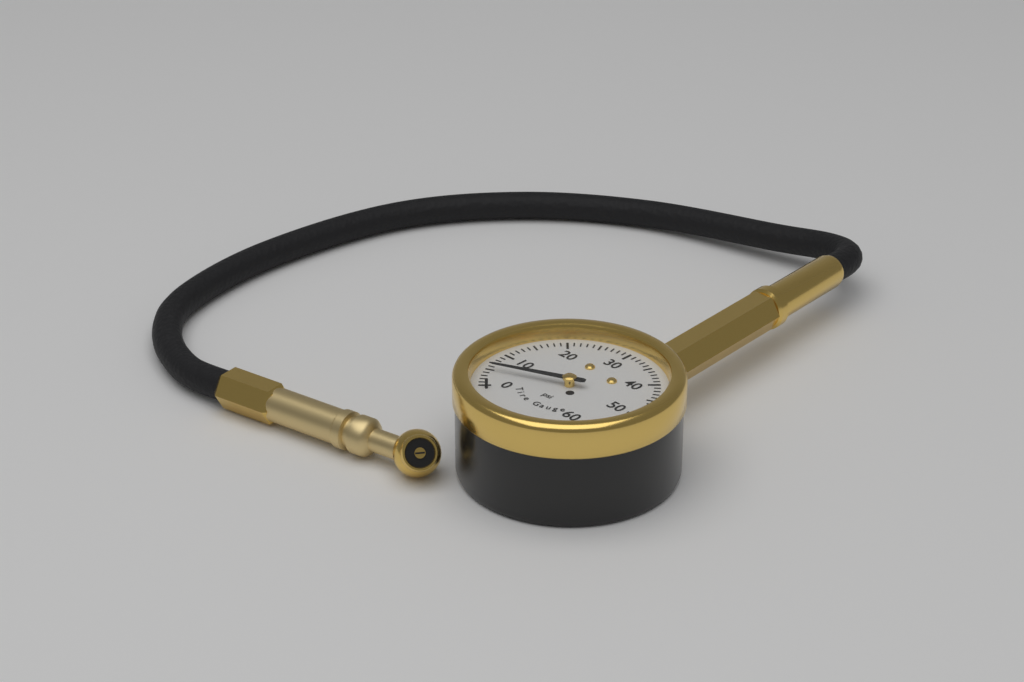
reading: 5 psi
